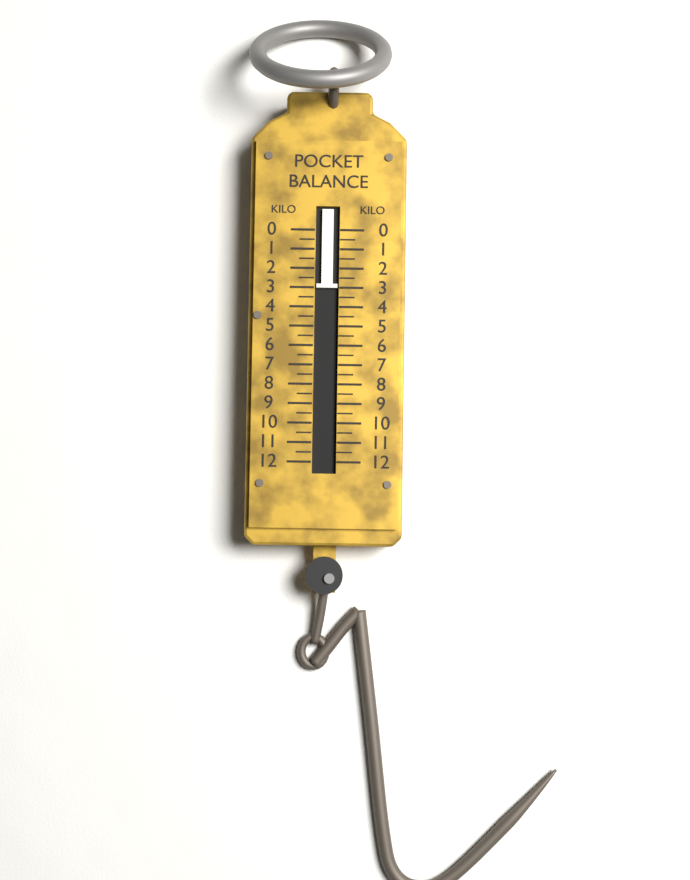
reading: 3.0 kg
